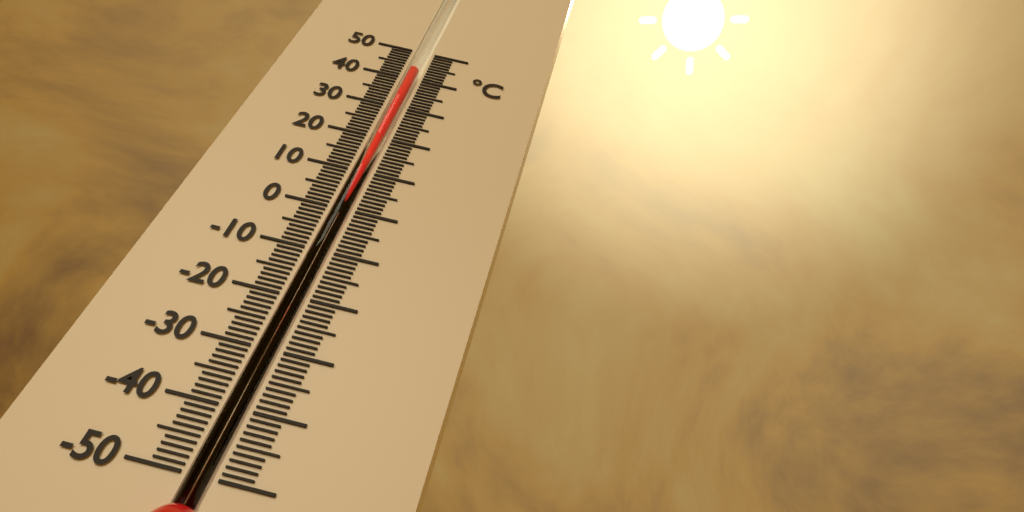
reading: 43 °C
